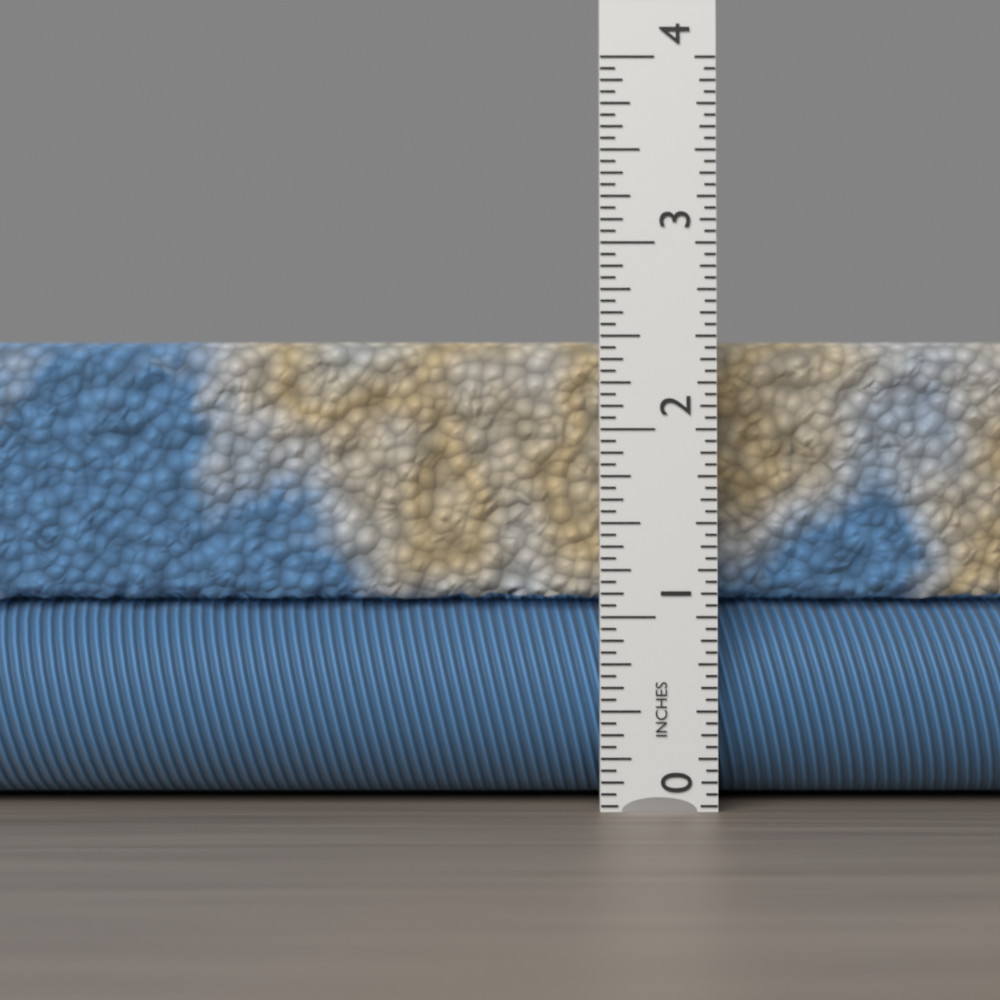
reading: 2.5000 in
